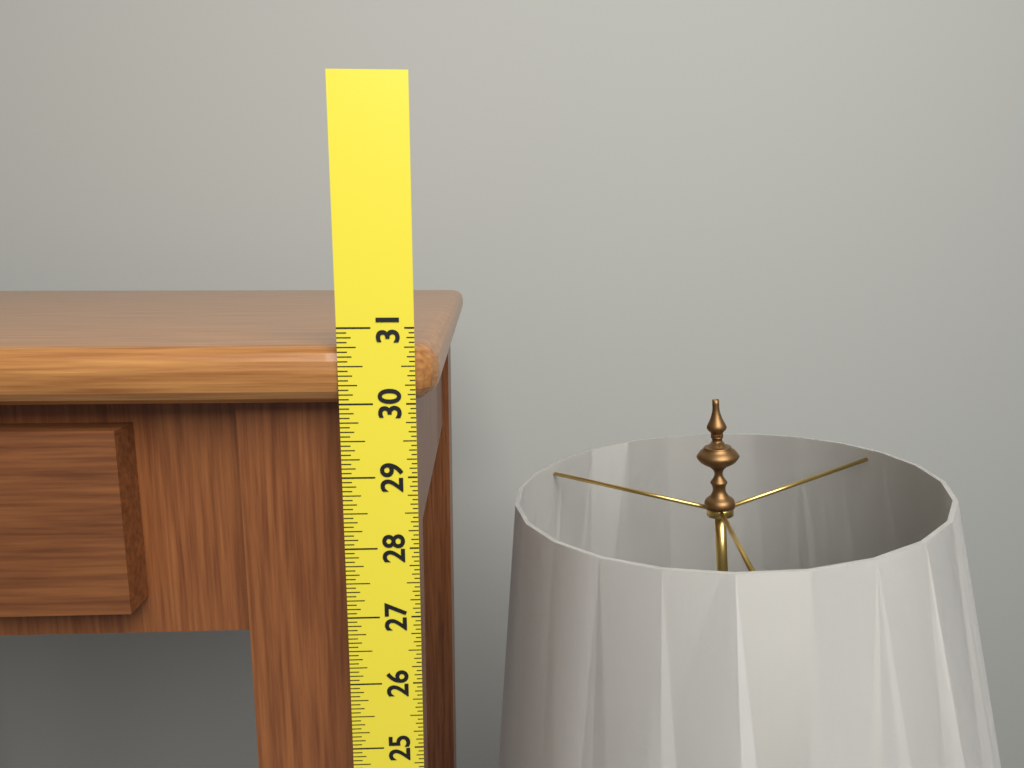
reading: 30.7500 in
